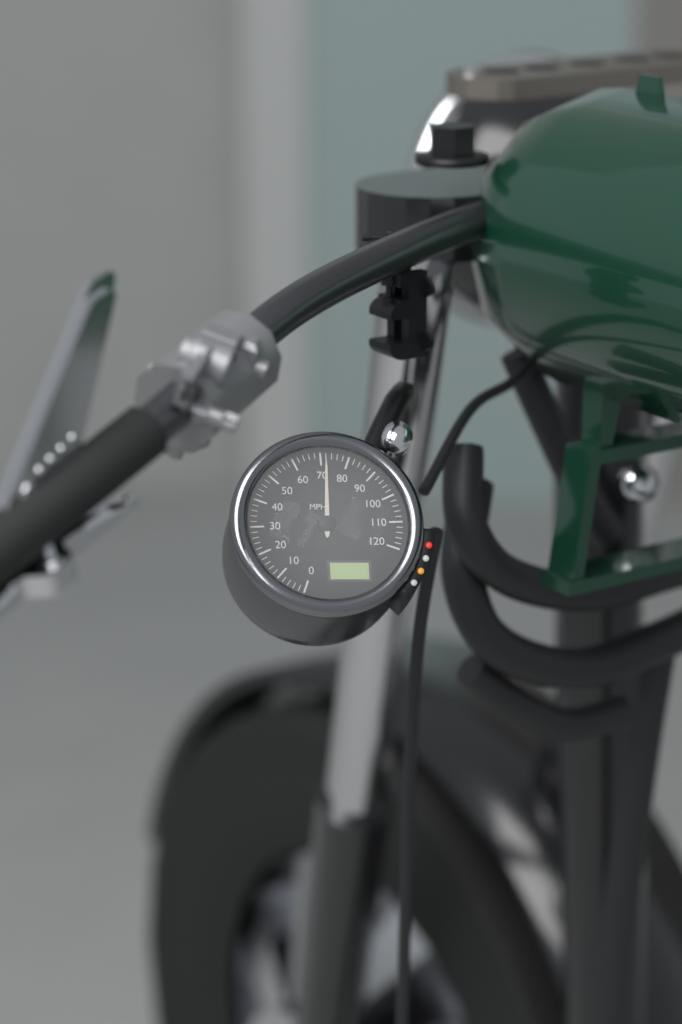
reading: 72 MPH
